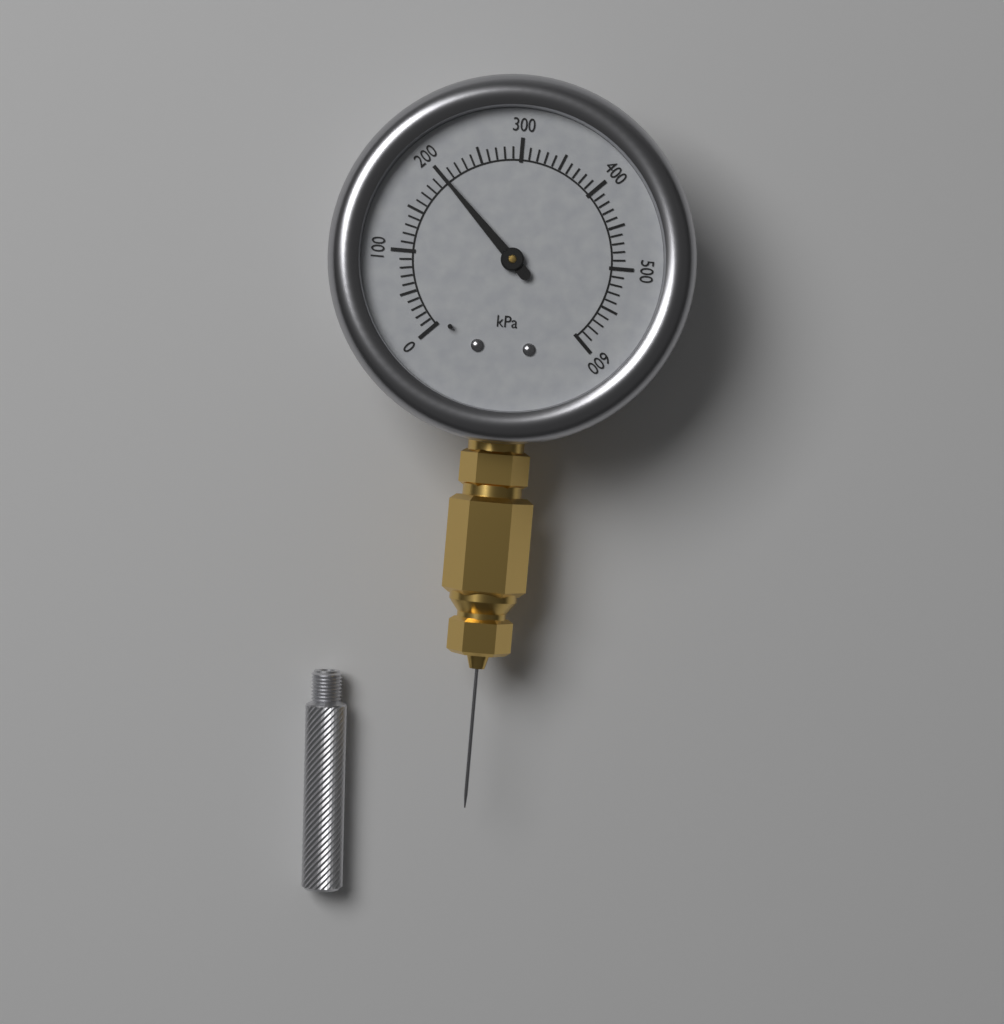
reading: 200 kPa
